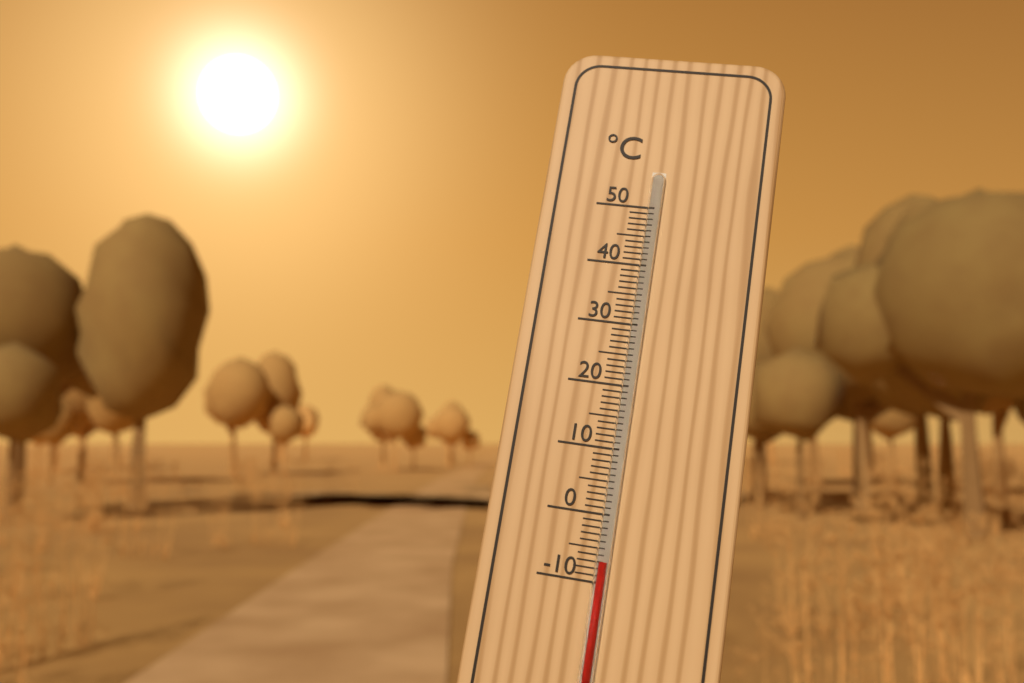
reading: -7 °C
